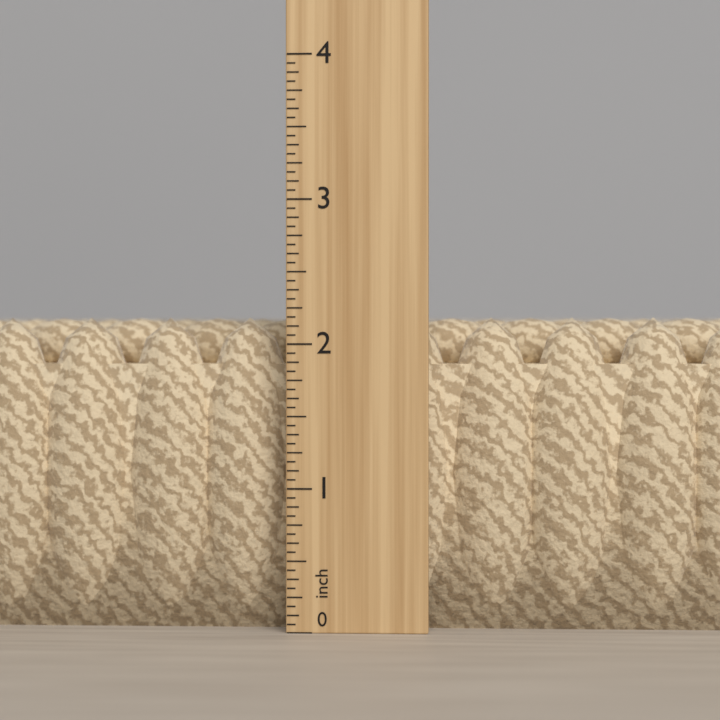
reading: 2.1875 in
